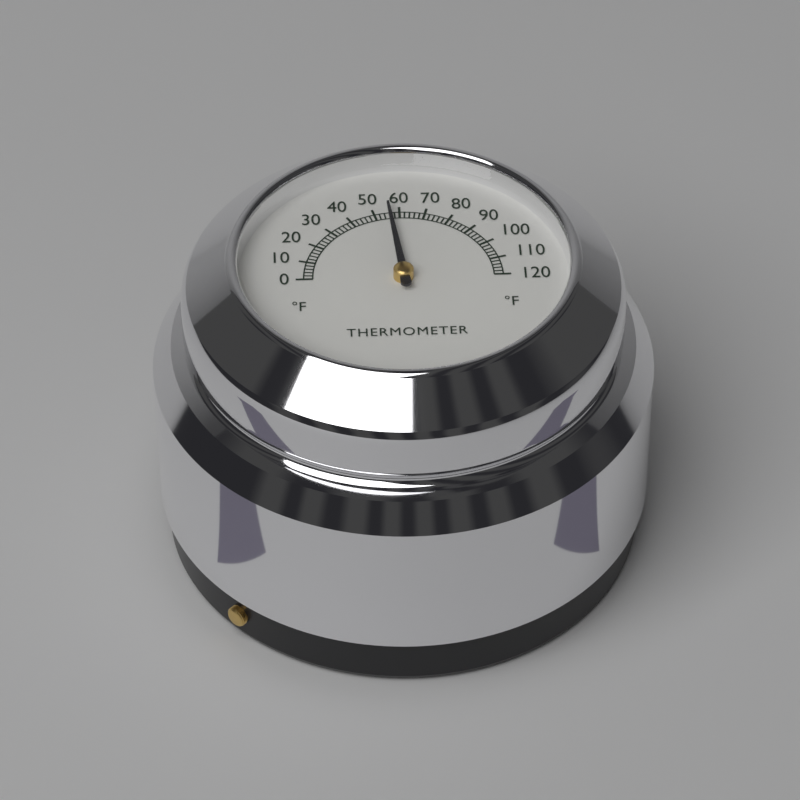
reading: 56 °F
